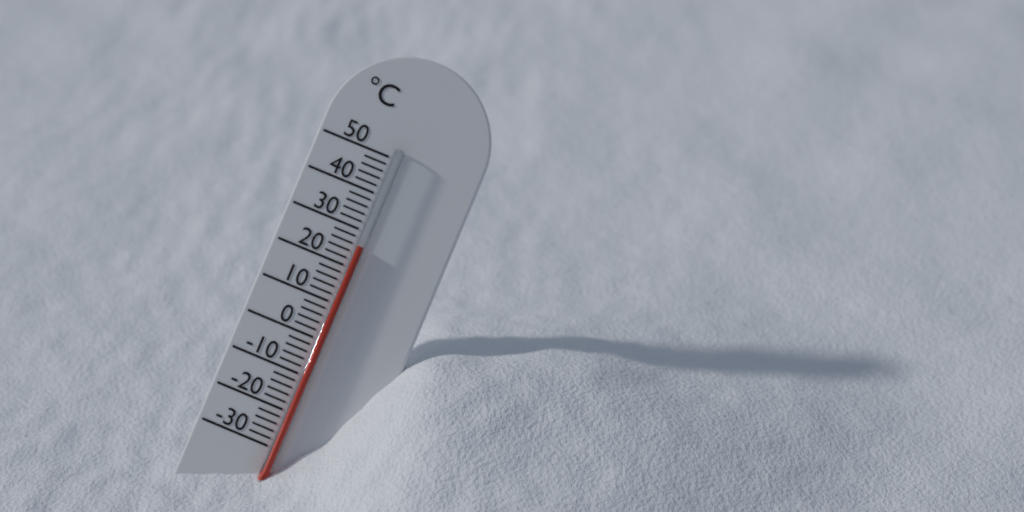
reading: 26 °C
